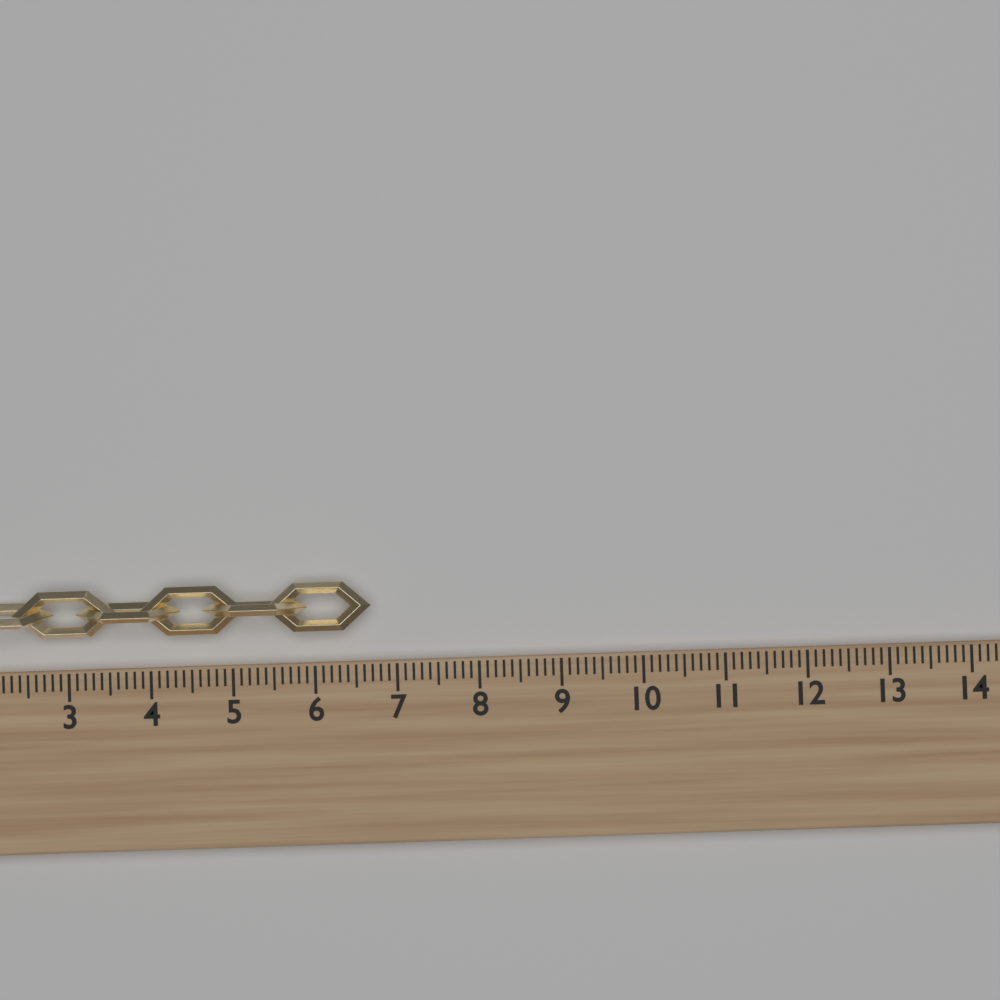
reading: 6.7 (no unit)
